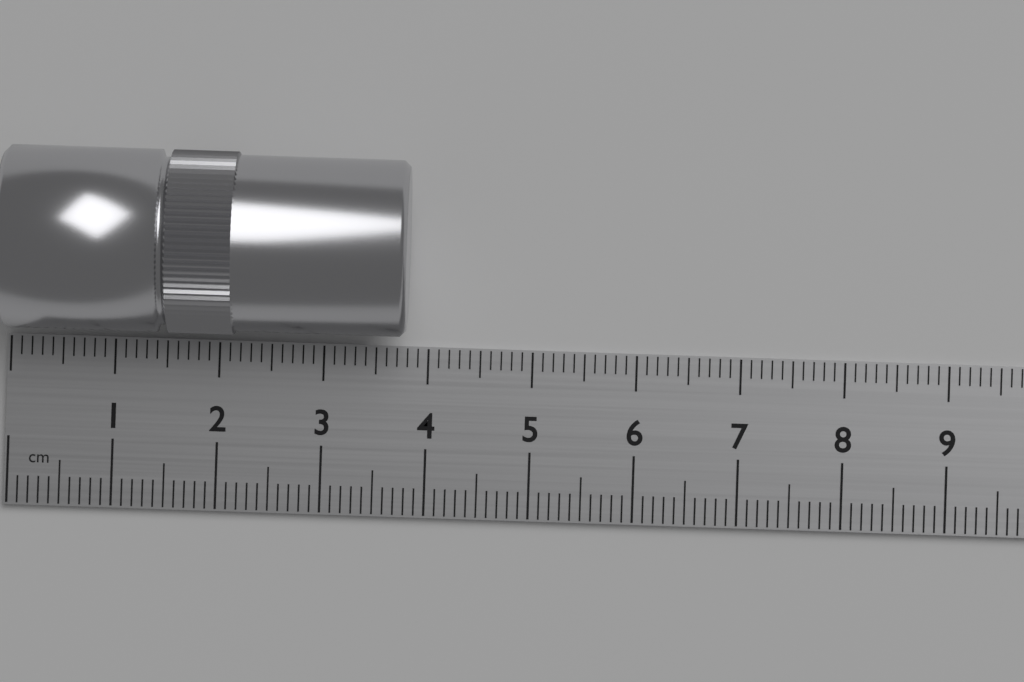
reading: 3.8 cm
